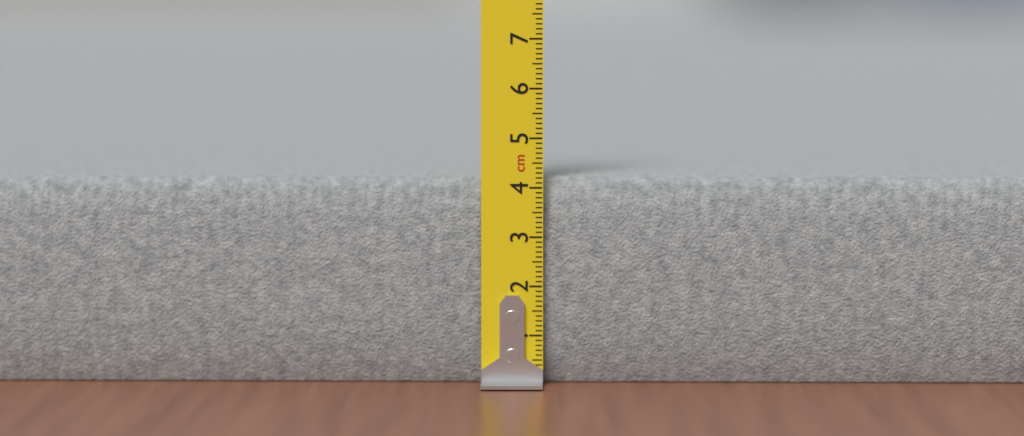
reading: 4.2 cm
